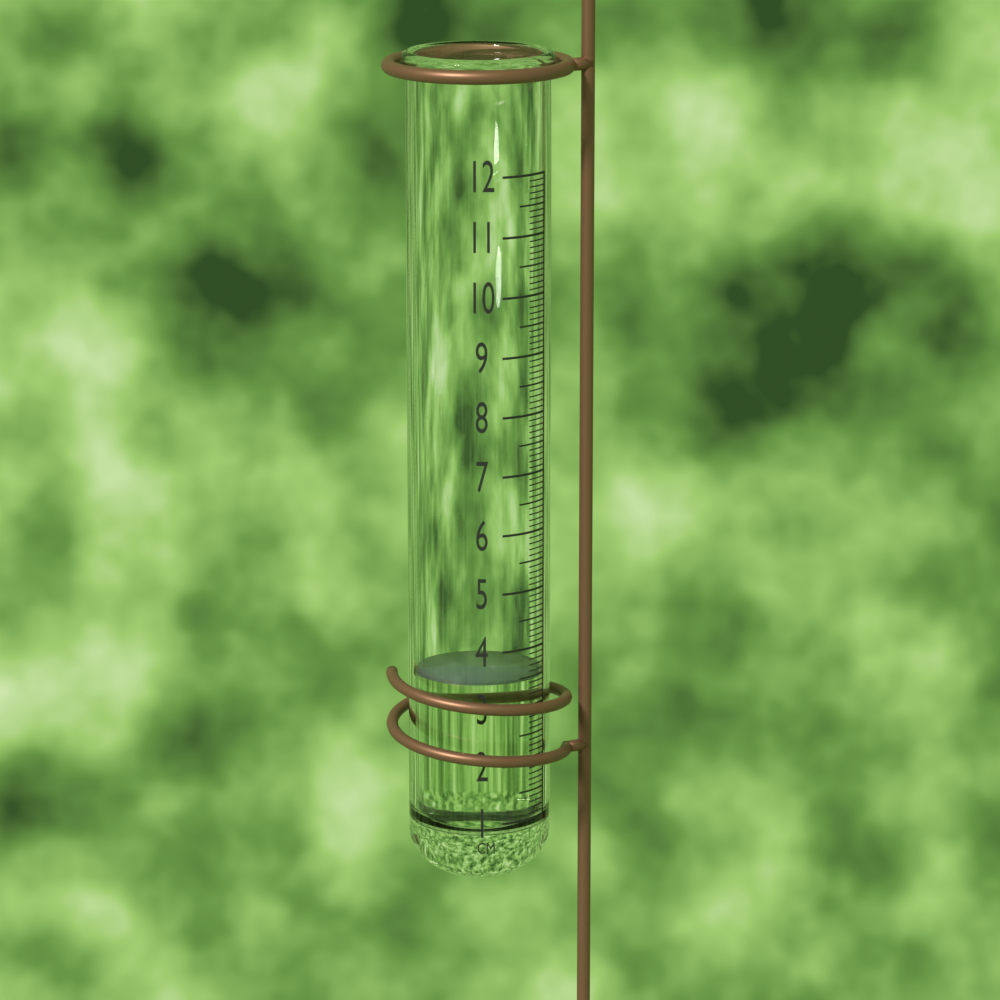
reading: 3.5 cm
